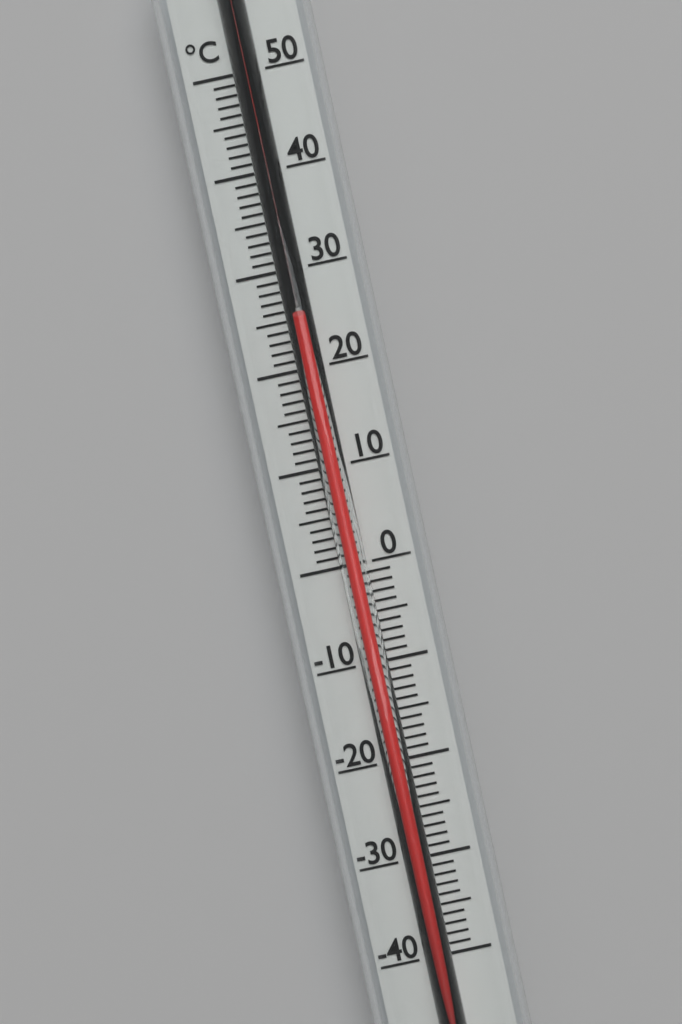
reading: 25 °C
